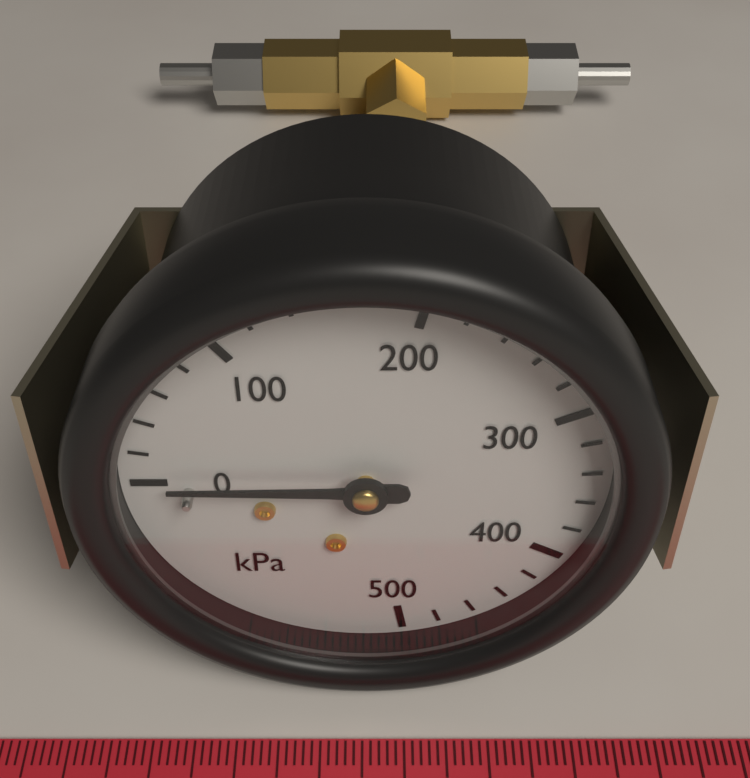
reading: 0 kPa
